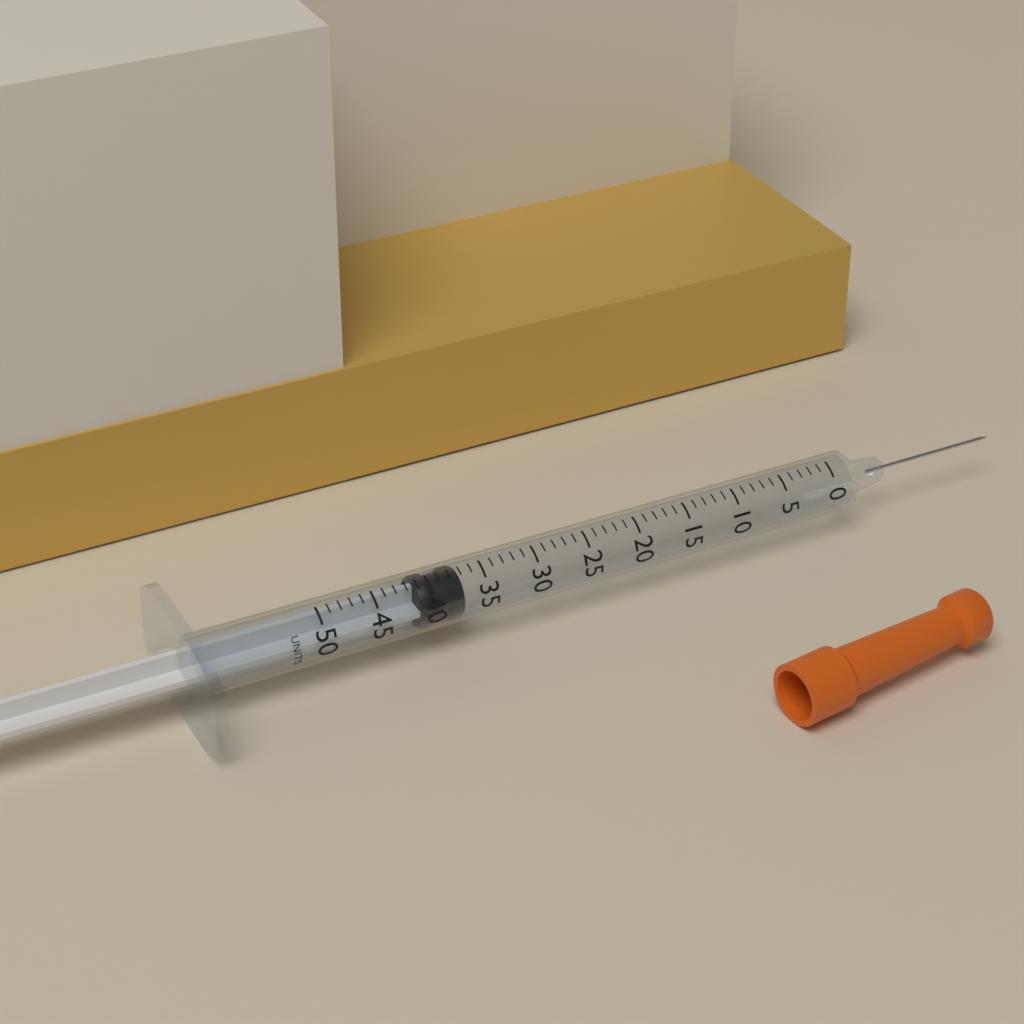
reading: 37 units
